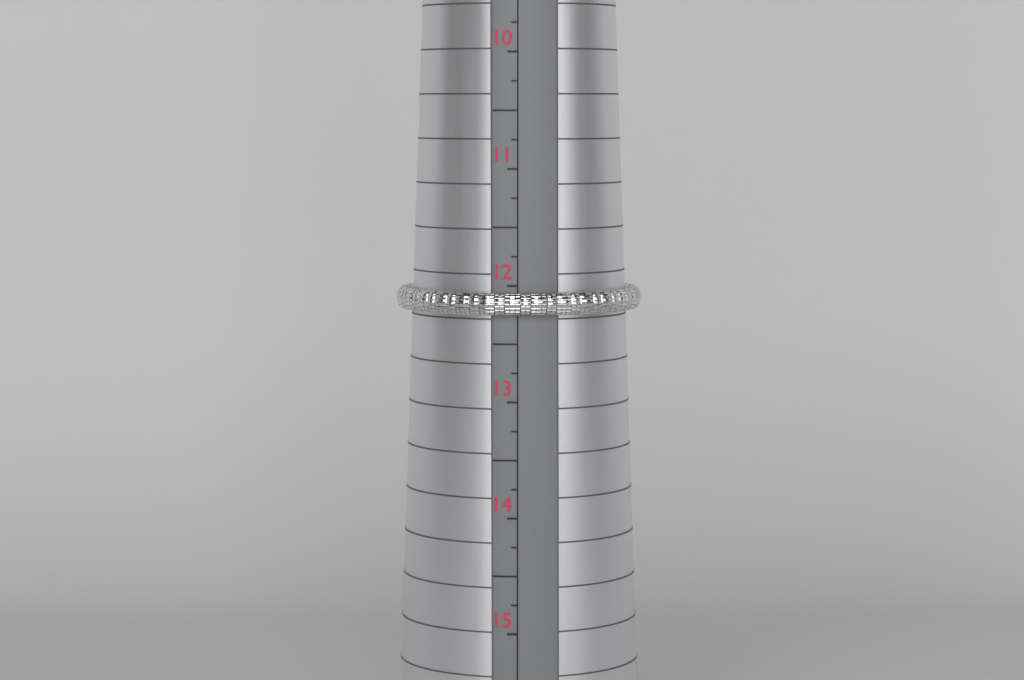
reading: 12.25 (no unit)
